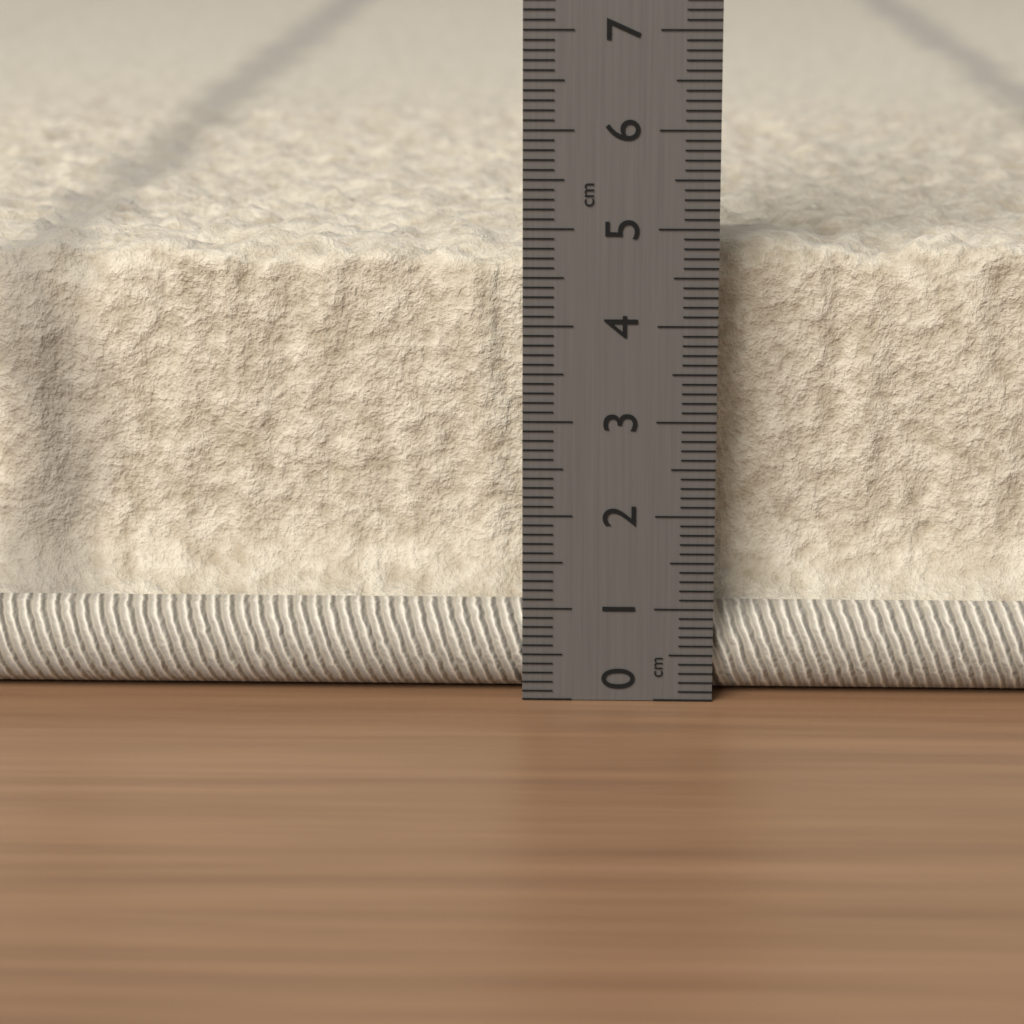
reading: 4.8 cm
